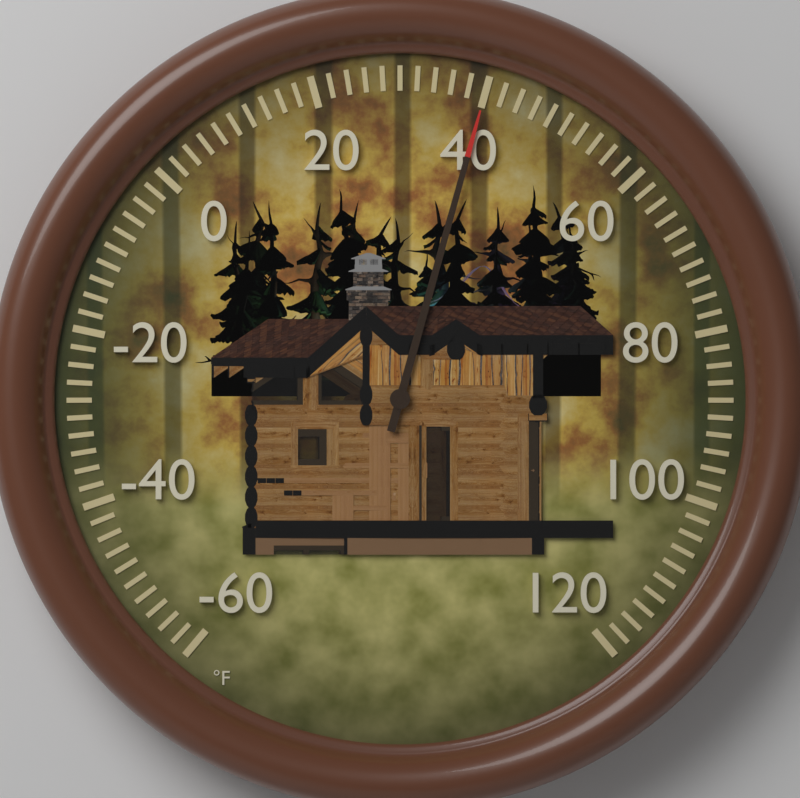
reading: 40 °F
